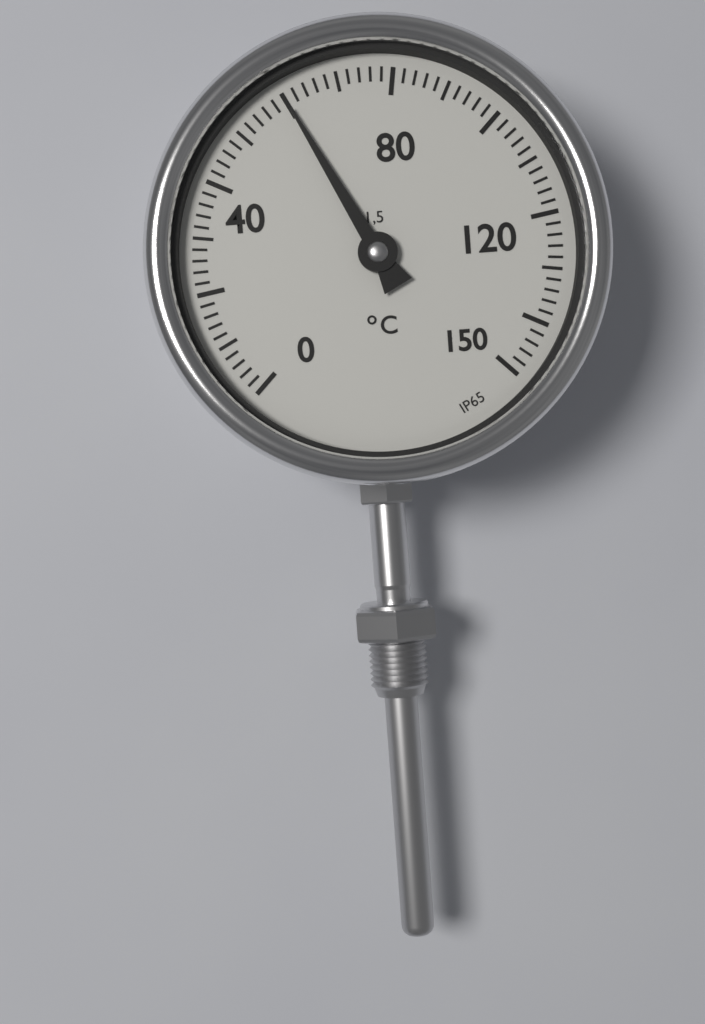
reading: 60 °C
